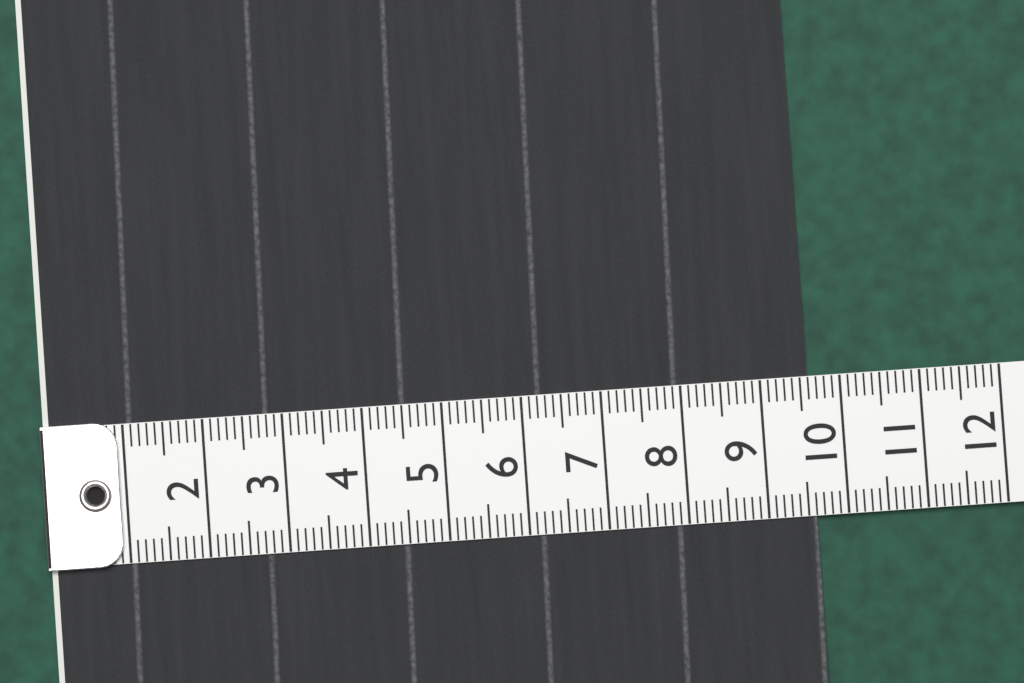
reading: 9.6 (no unit)
